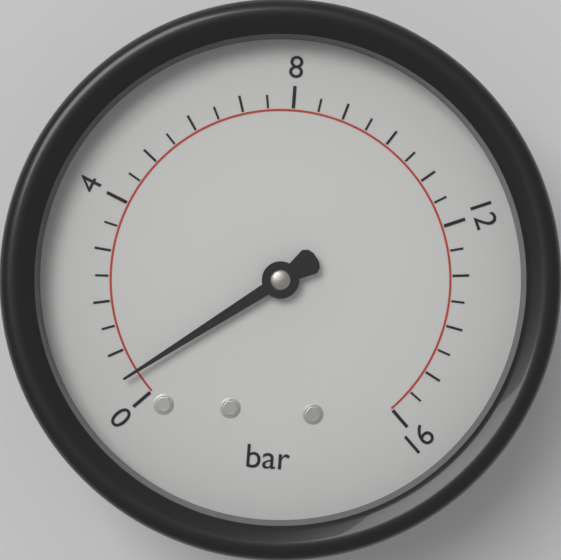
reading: 0.5 bar
